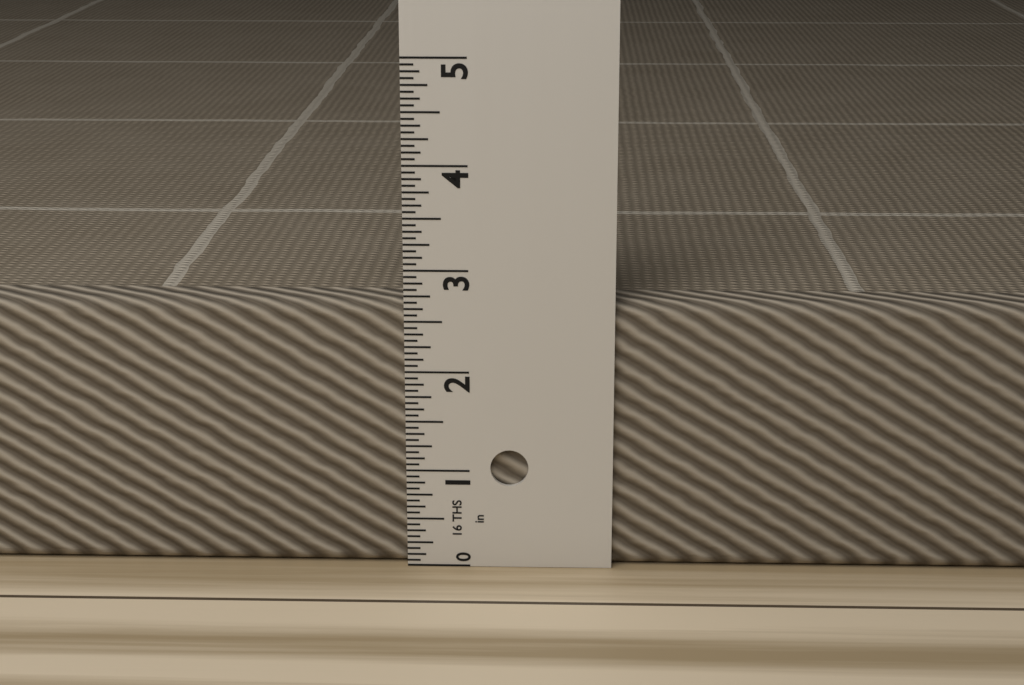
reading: 2.6875 in
